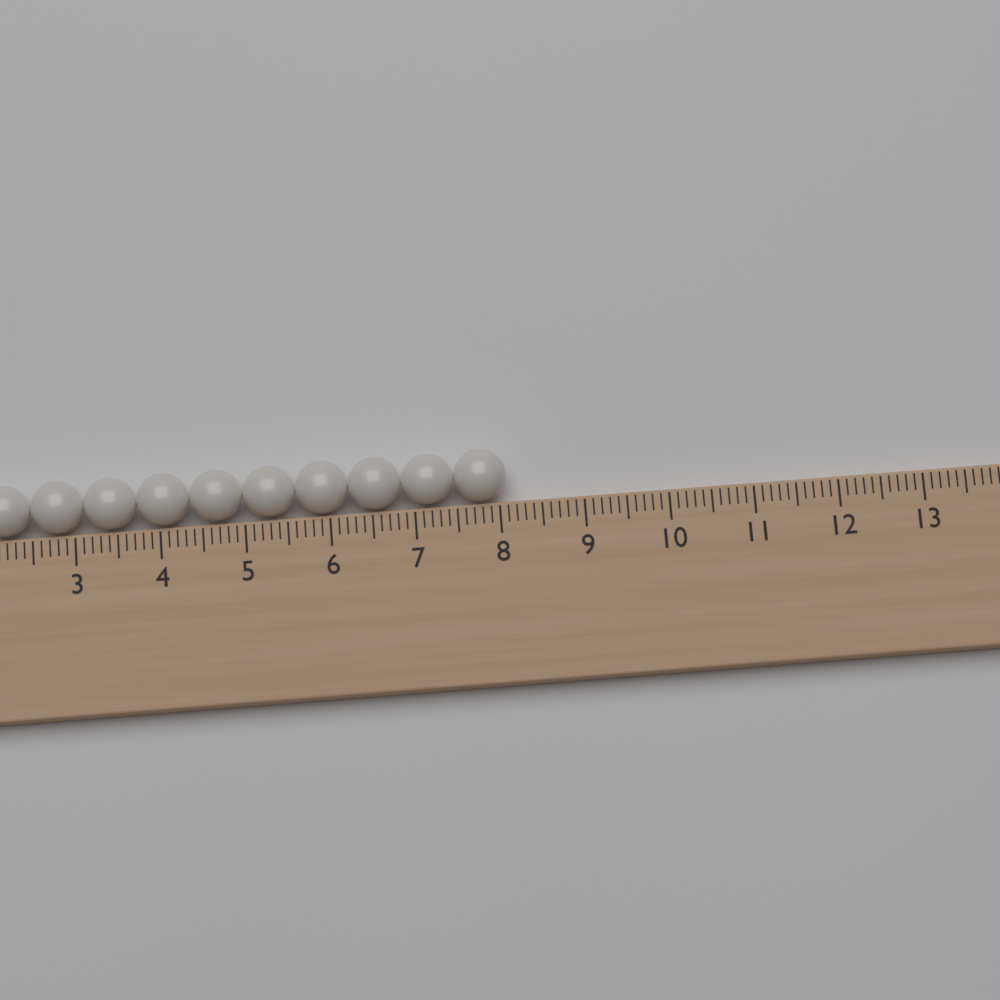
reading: 8.1 (no unit)
